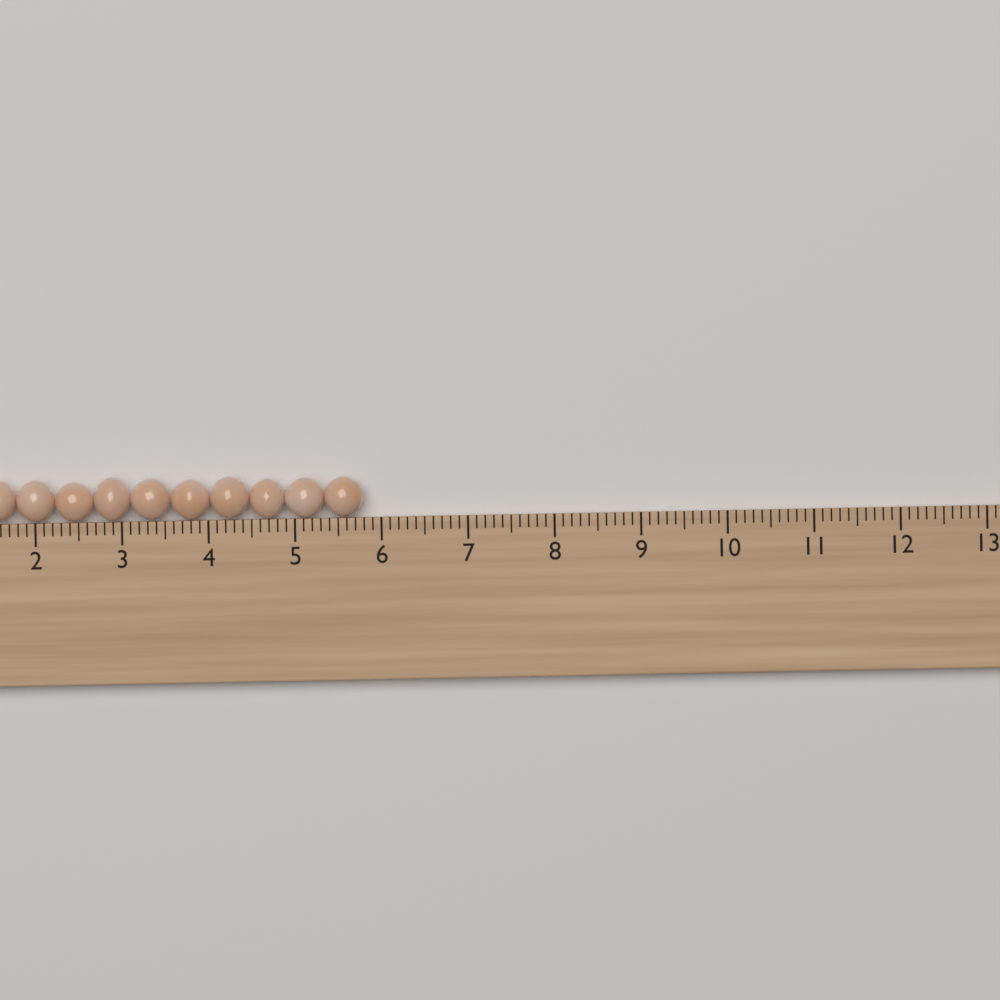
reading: 5.8 cm
